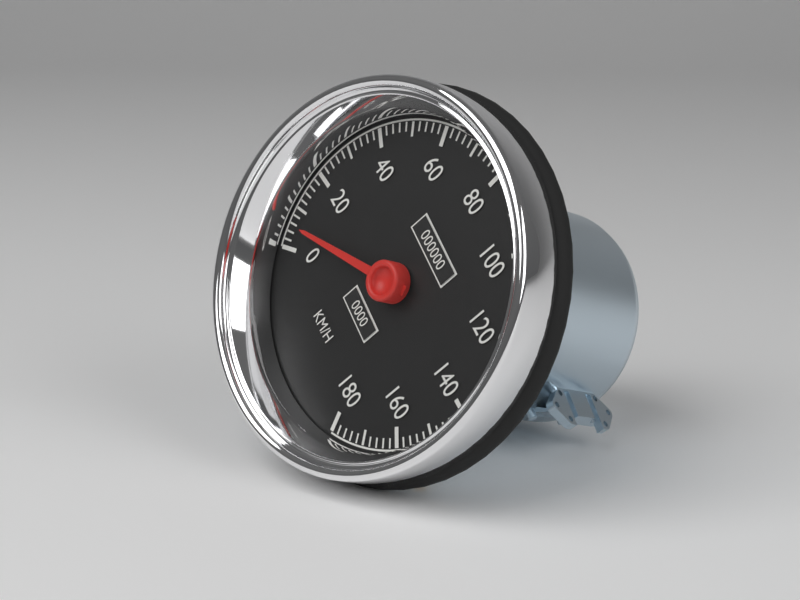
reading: 6 km/h
